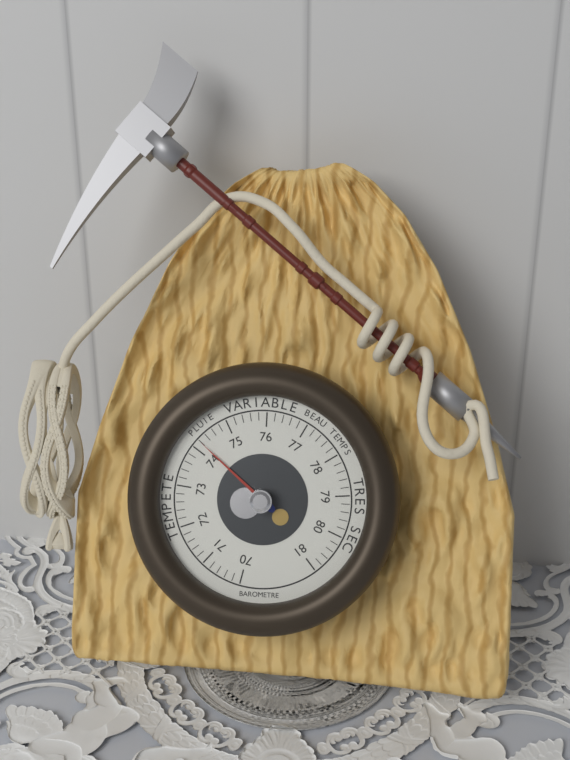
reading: 74.2 (no unit)
